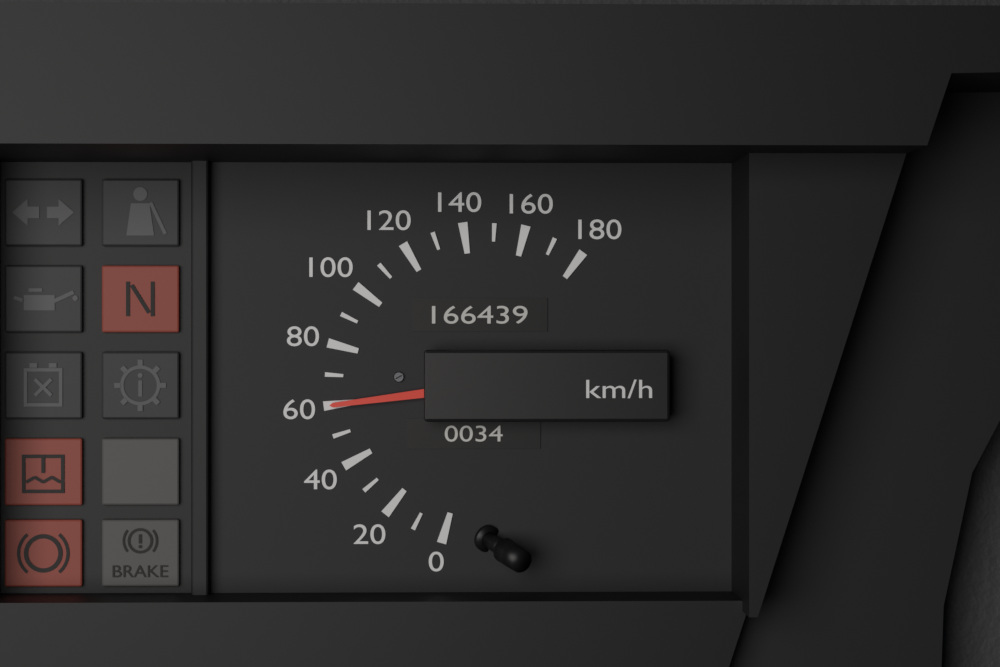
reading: 60 km/h
